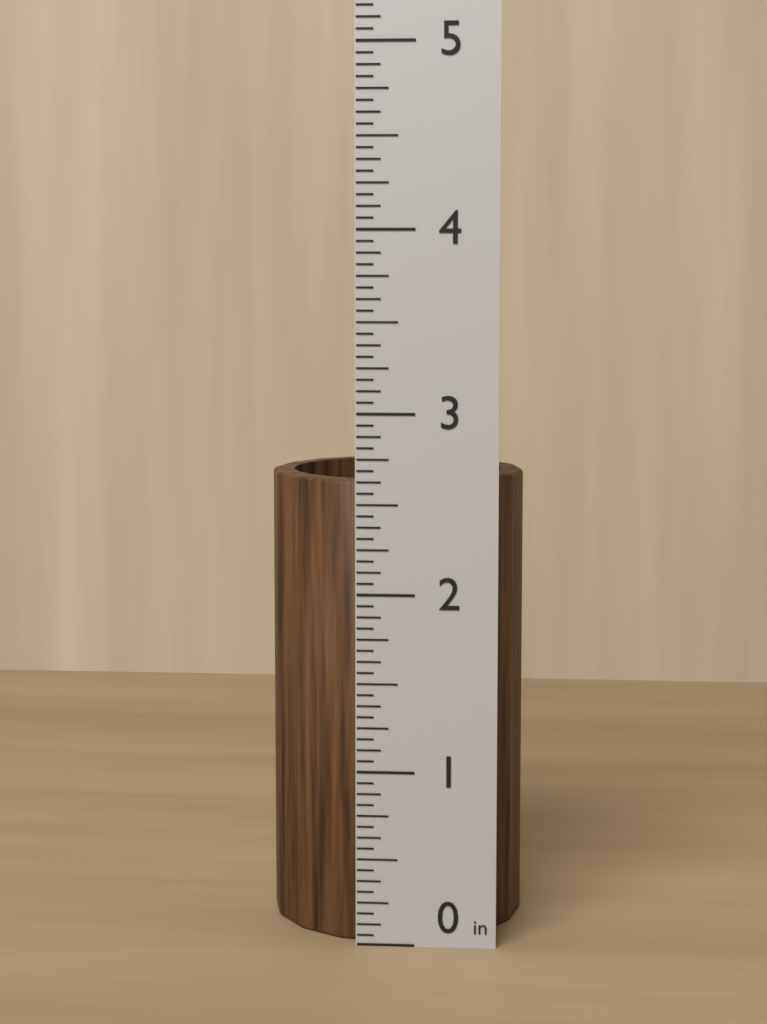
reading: 2.6250 in
